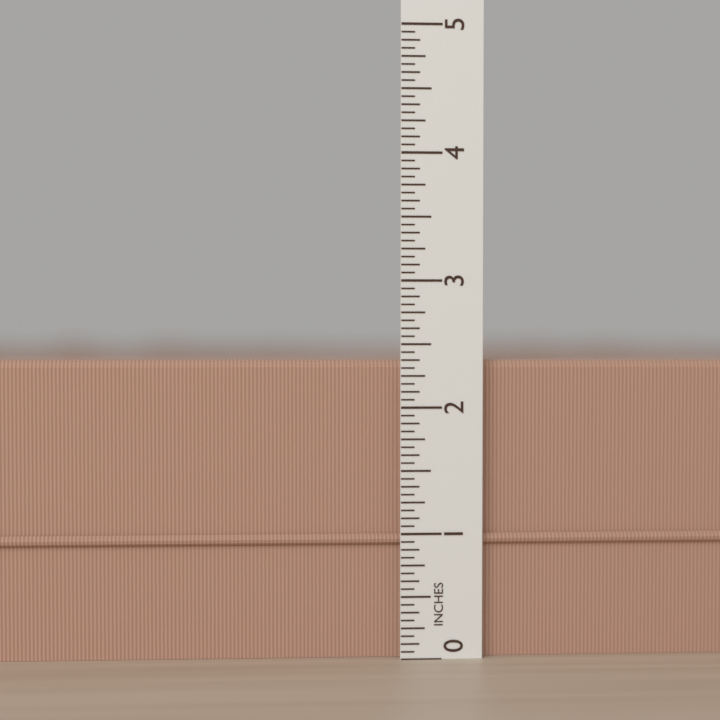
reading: 2.3750 in
